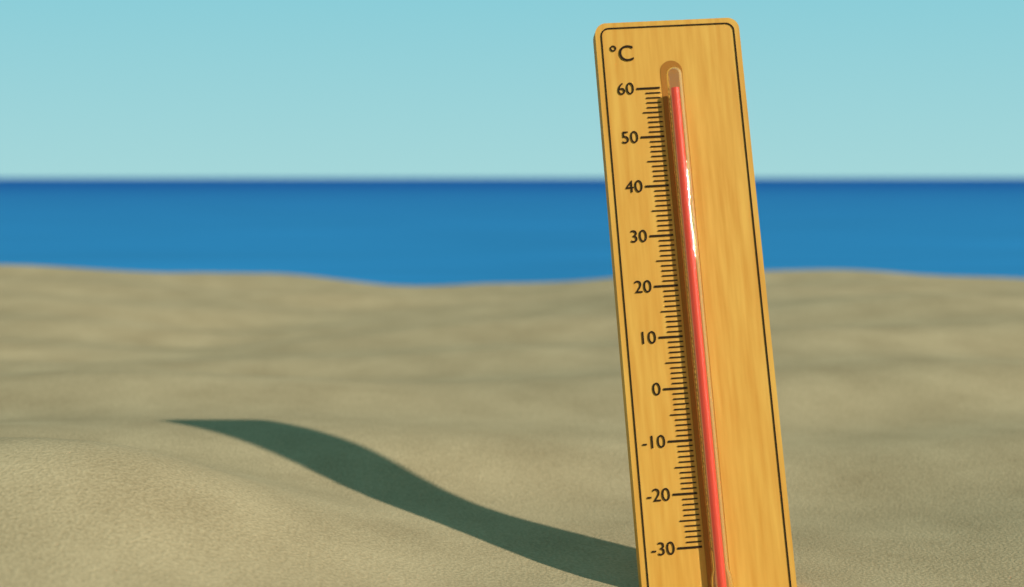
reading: 59 °C
